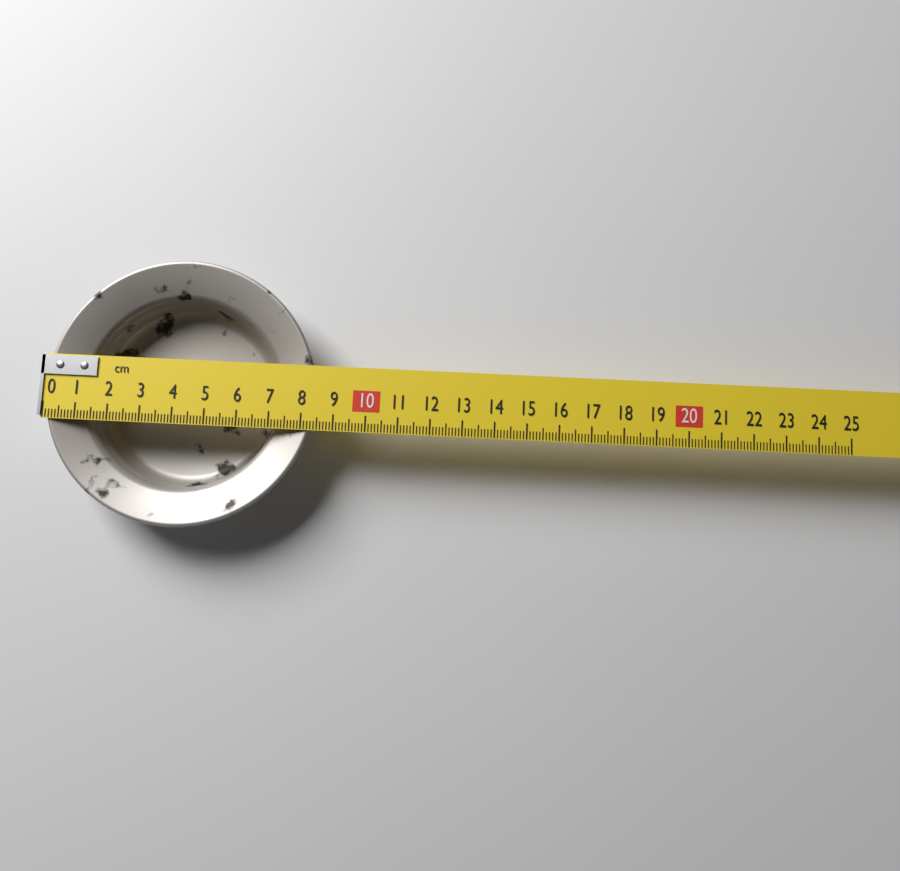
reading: 8.4 cm
